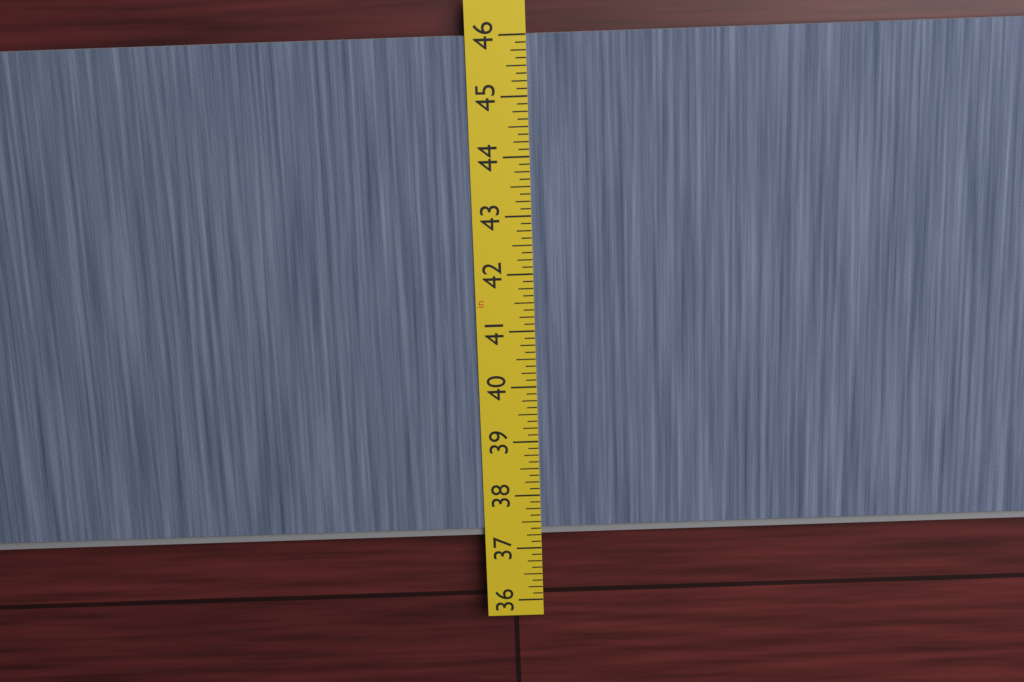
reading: 37.250 in
